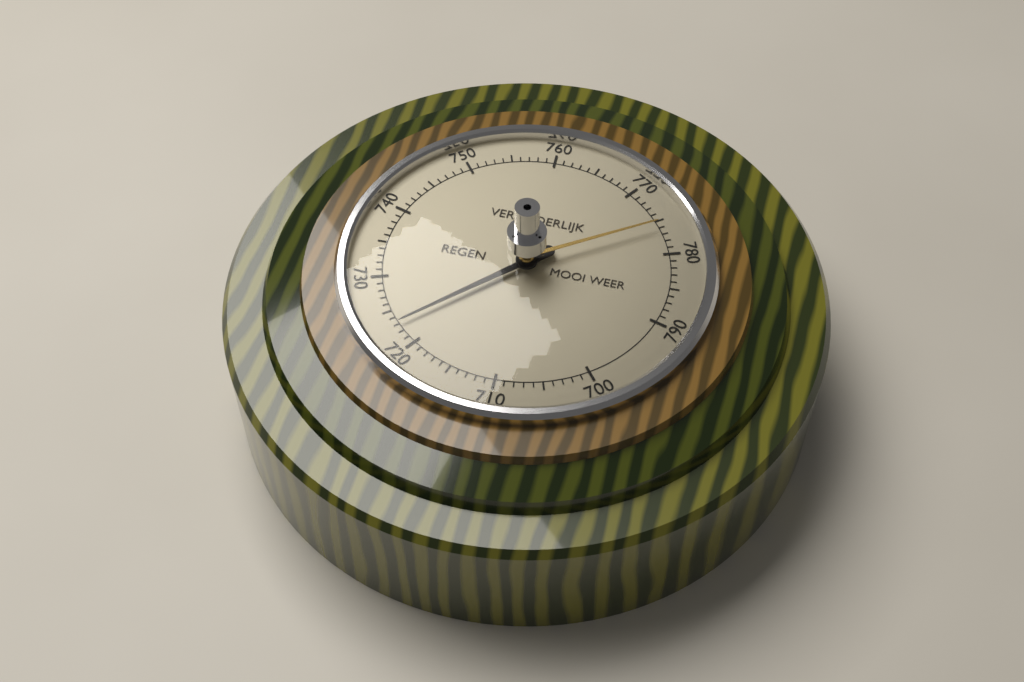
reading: 723 (no unit)
